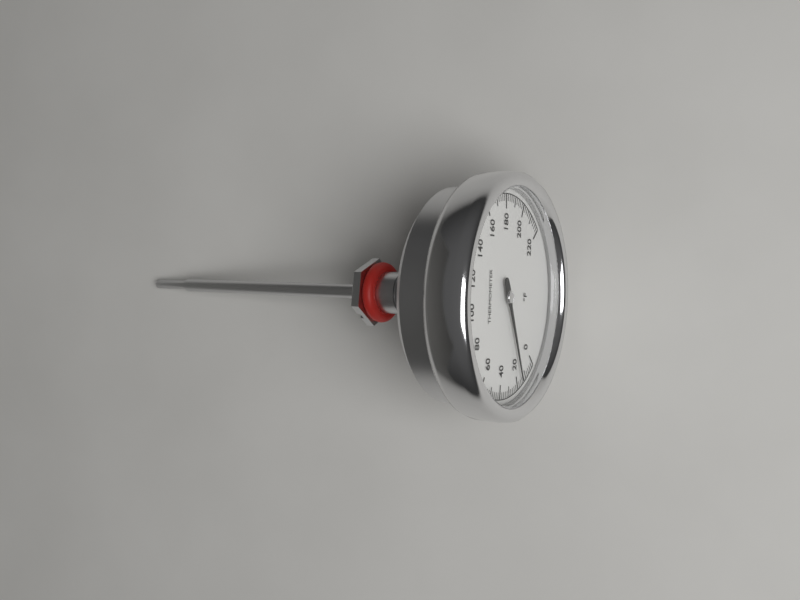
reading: 16 °F
